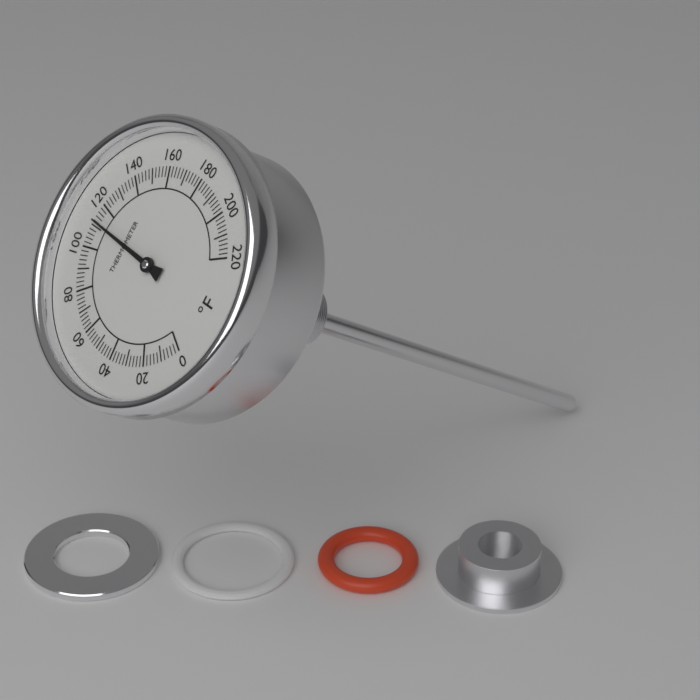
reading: 112 °F
